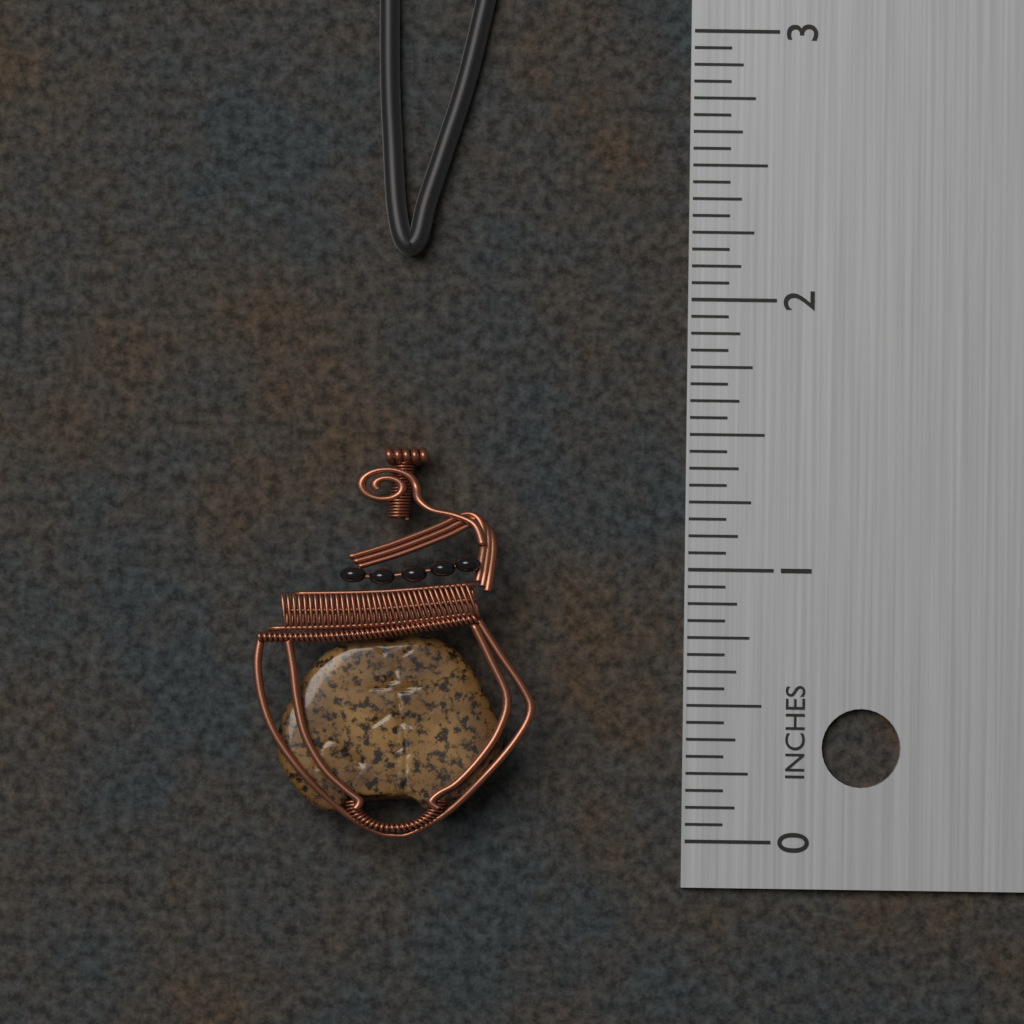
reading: 1.4375 in
